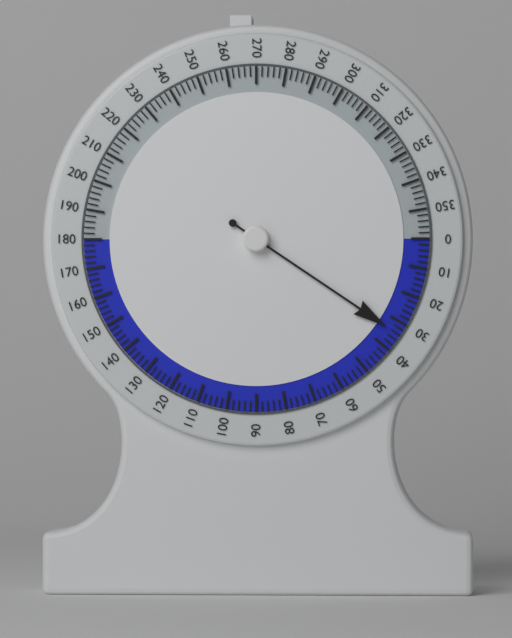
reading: 34 (no unit)
